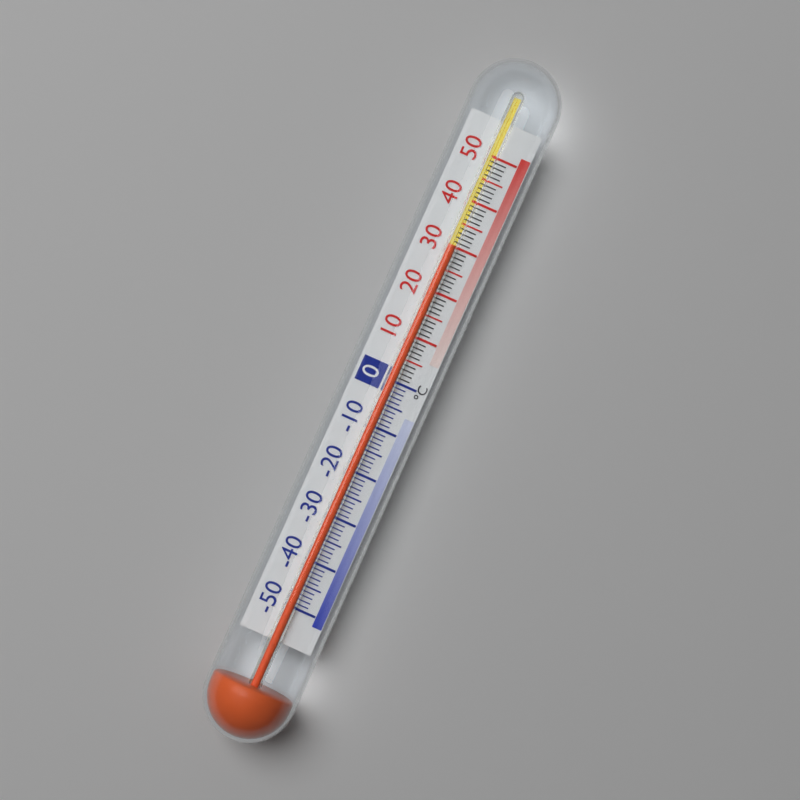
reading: 30 °C
